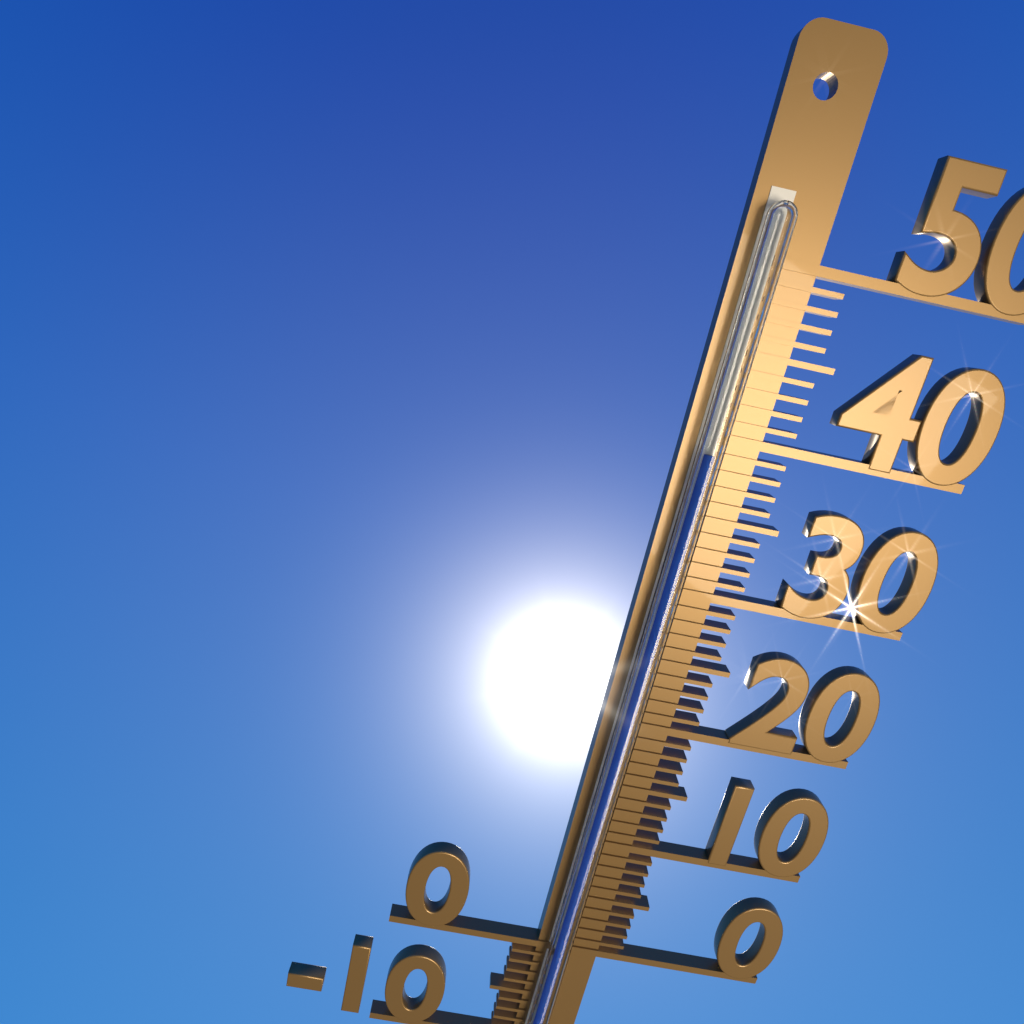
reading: 39 °C
